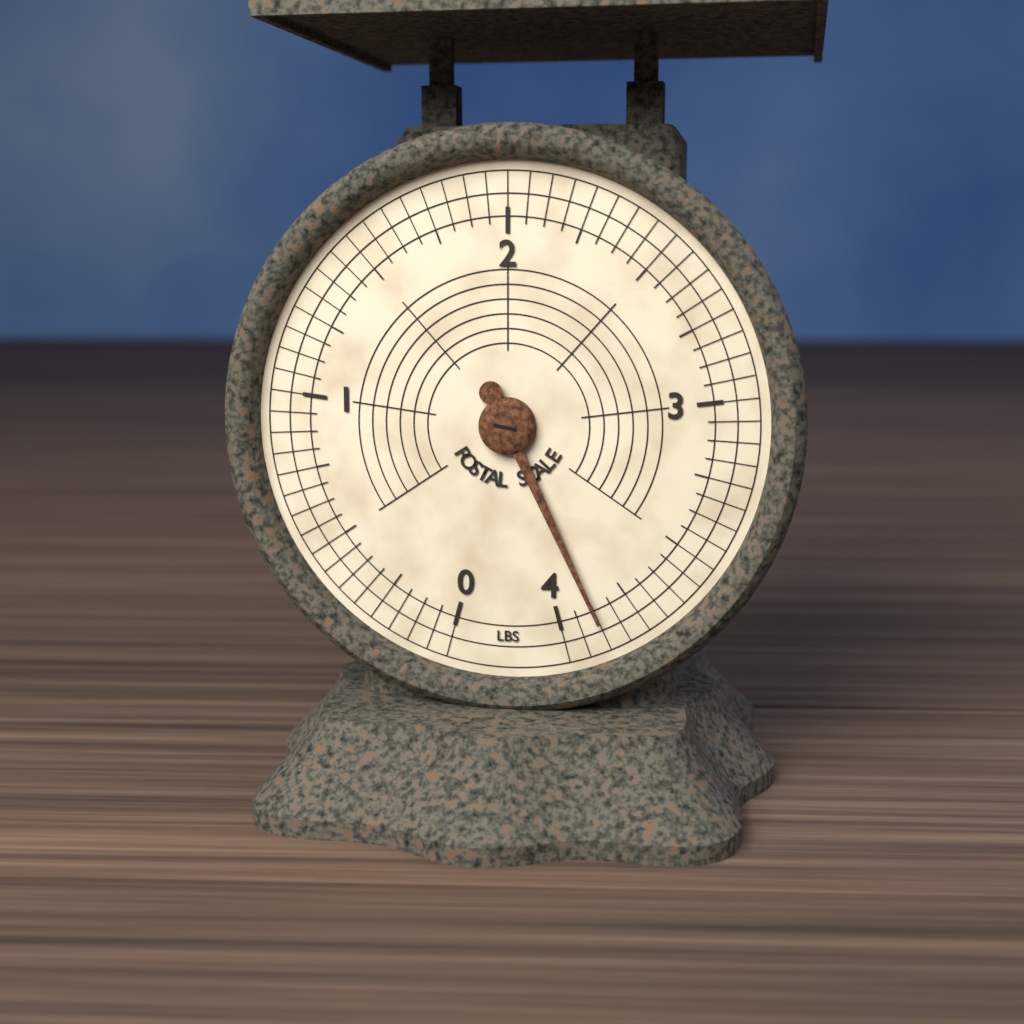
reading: 3.8750 lbs
